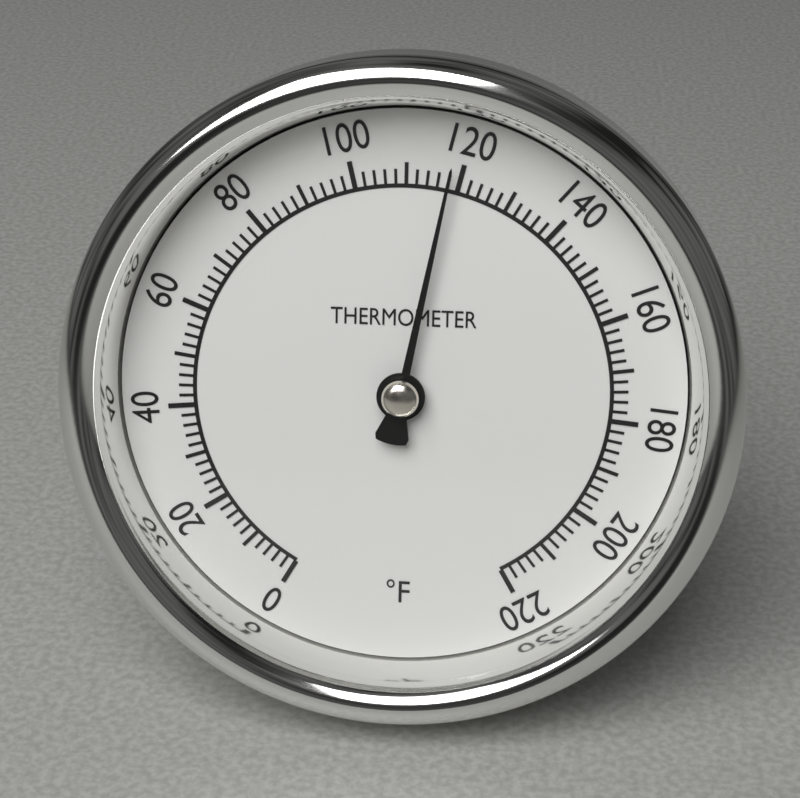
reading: 118 °F
